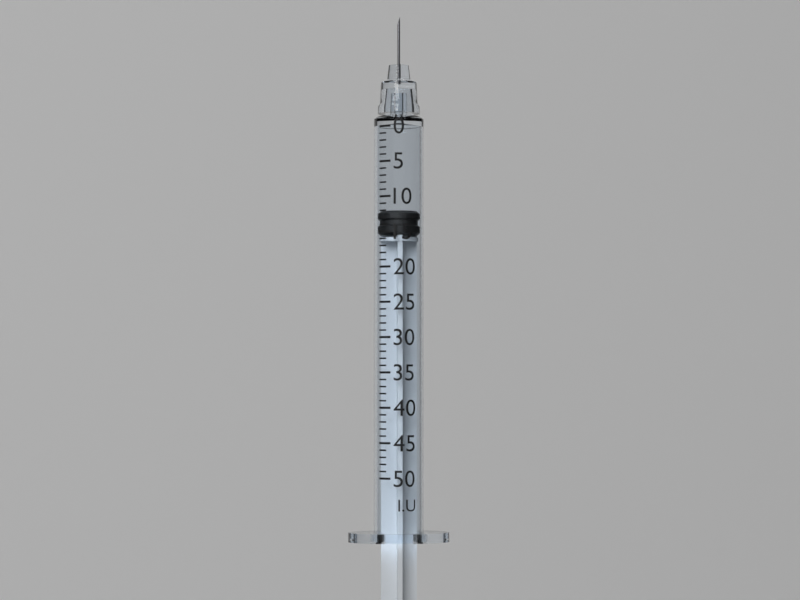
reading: 12 I.U.
